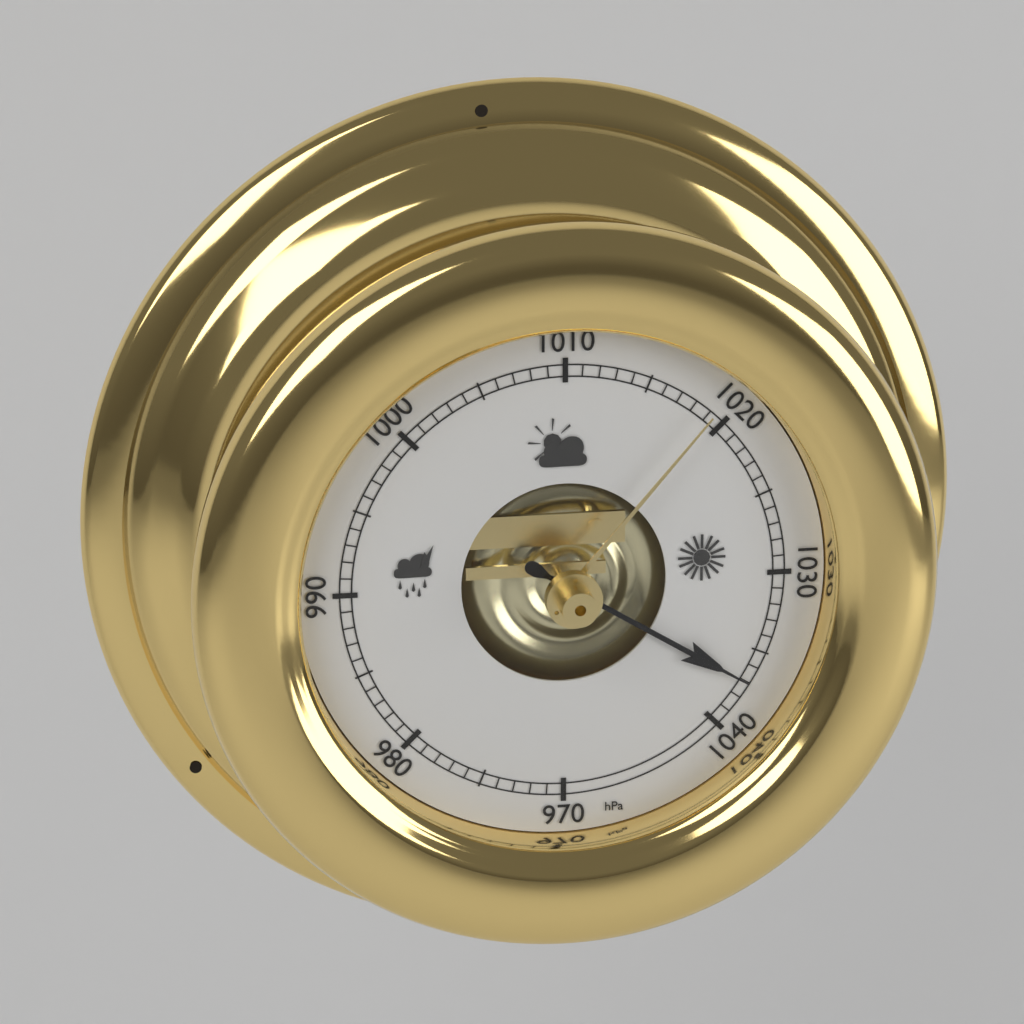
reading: 1037 hPa
